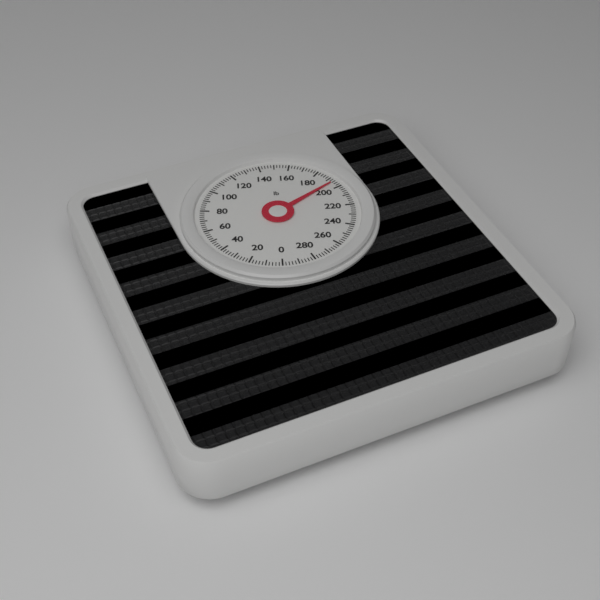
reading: 194 lb
